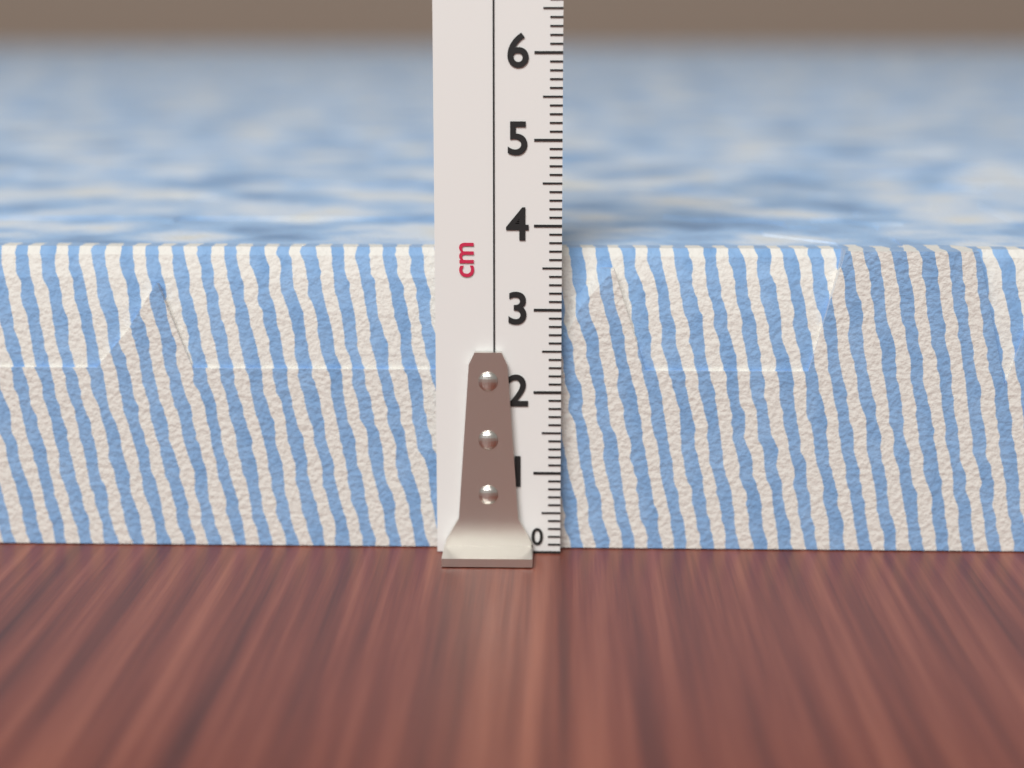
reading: 3.7 cm
